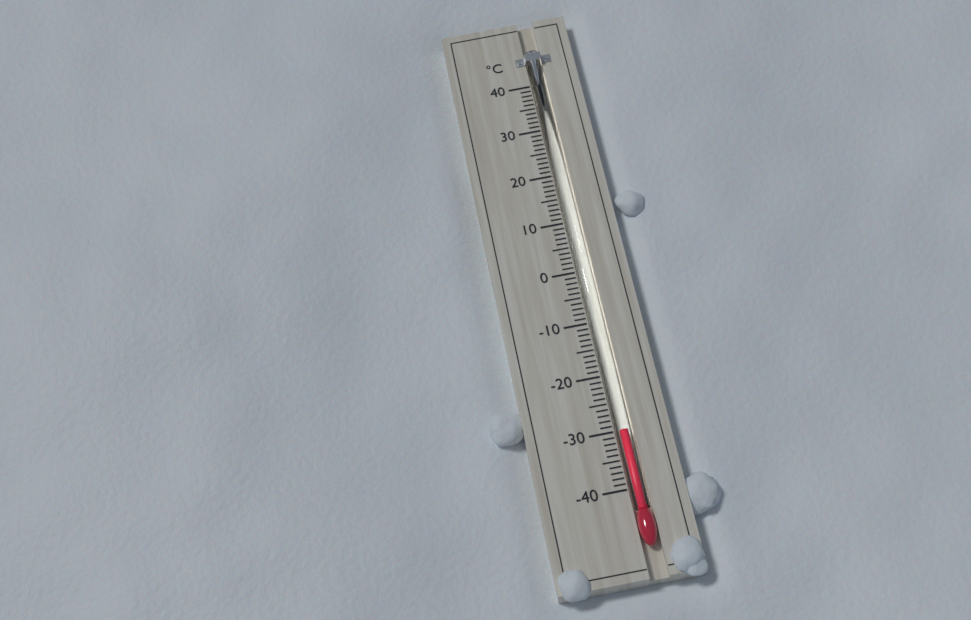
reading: -30 °C
